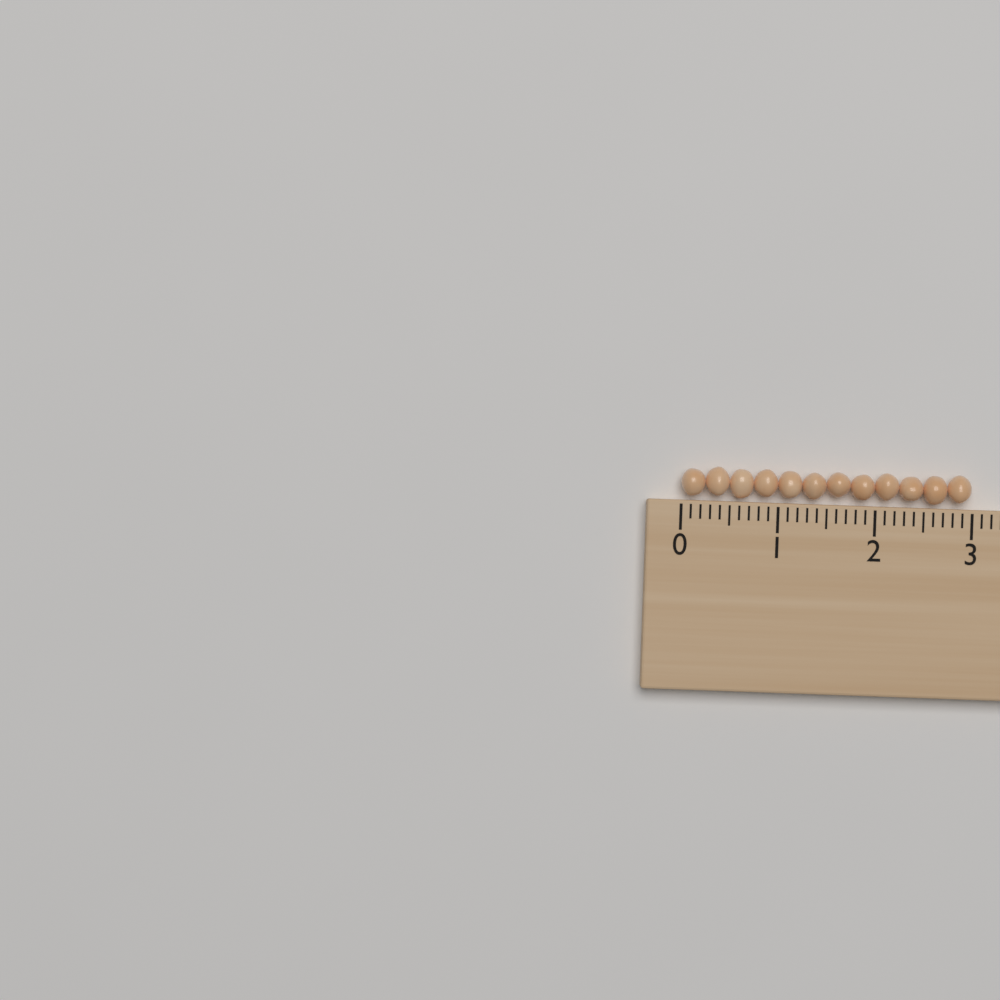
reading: 3.0 (no unit)
